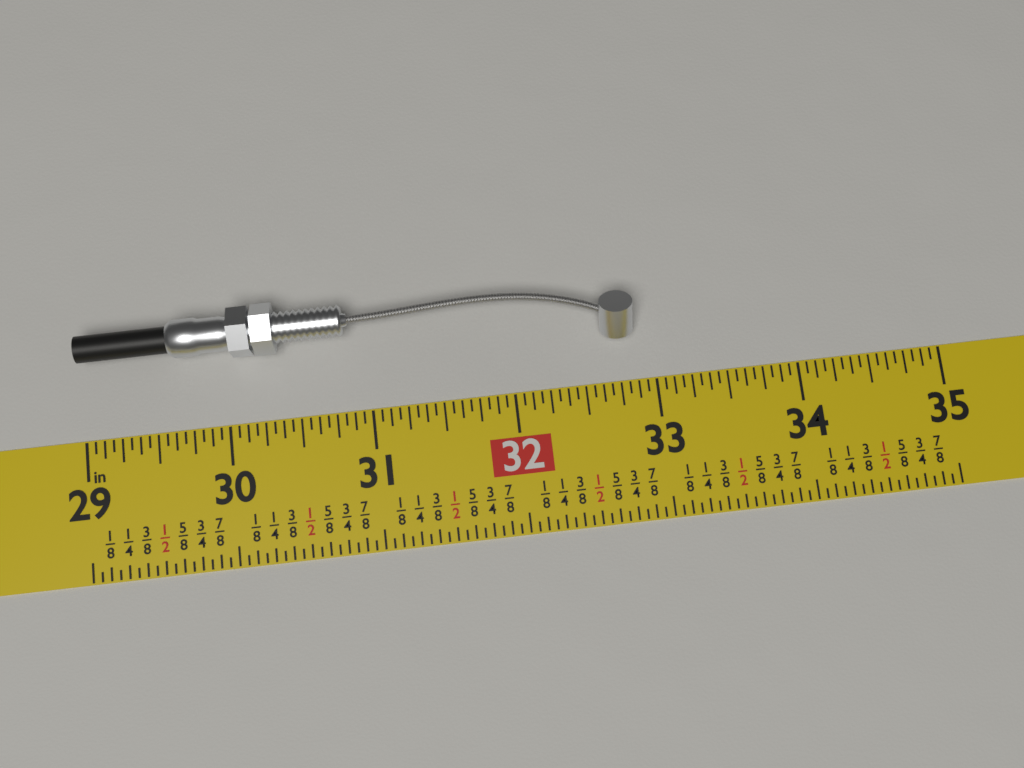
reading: 32.8750 in
